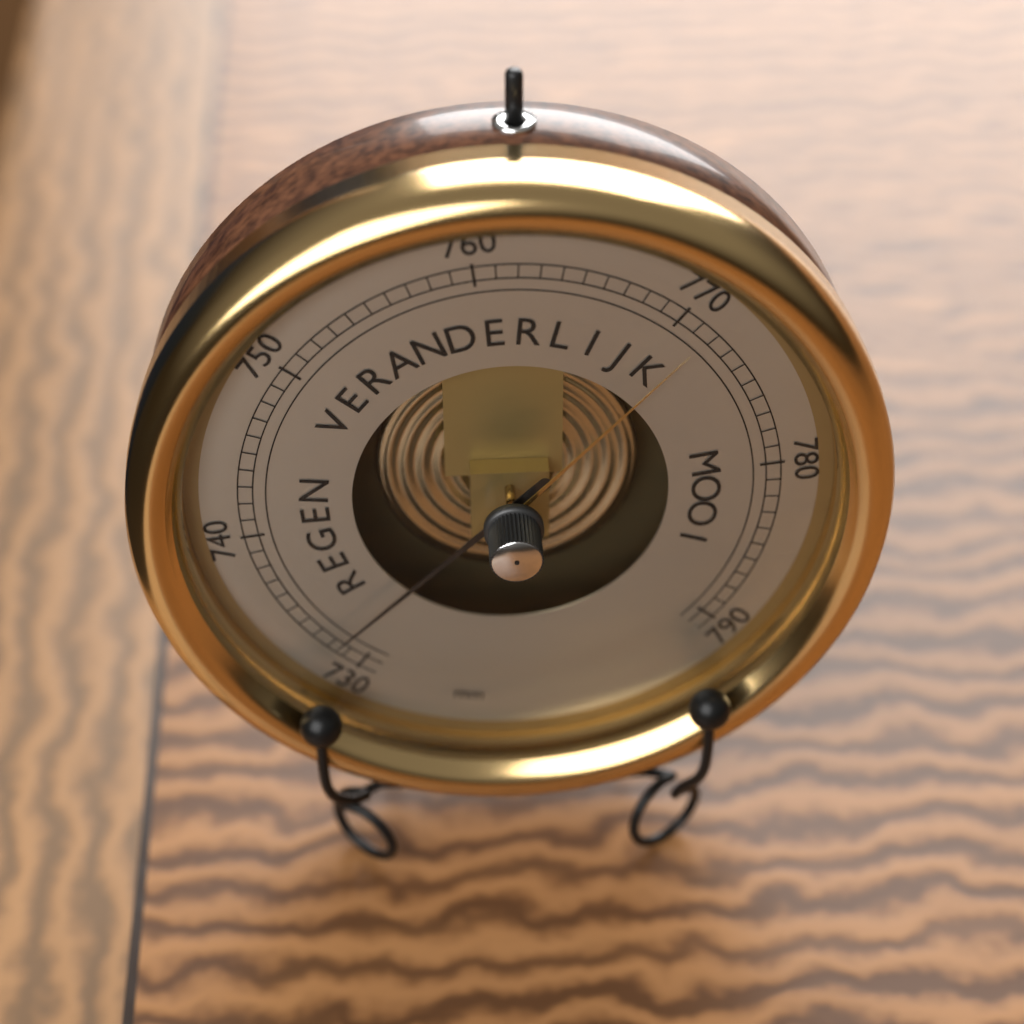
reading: 732 mm
